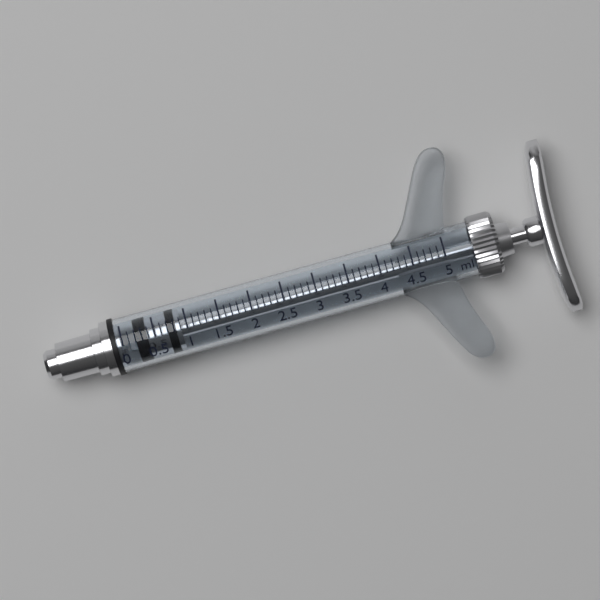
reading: 0.2 ml
